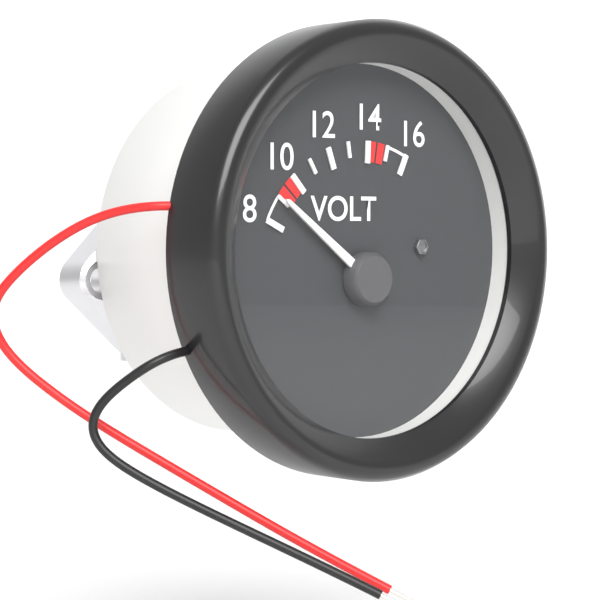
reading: 9 V
